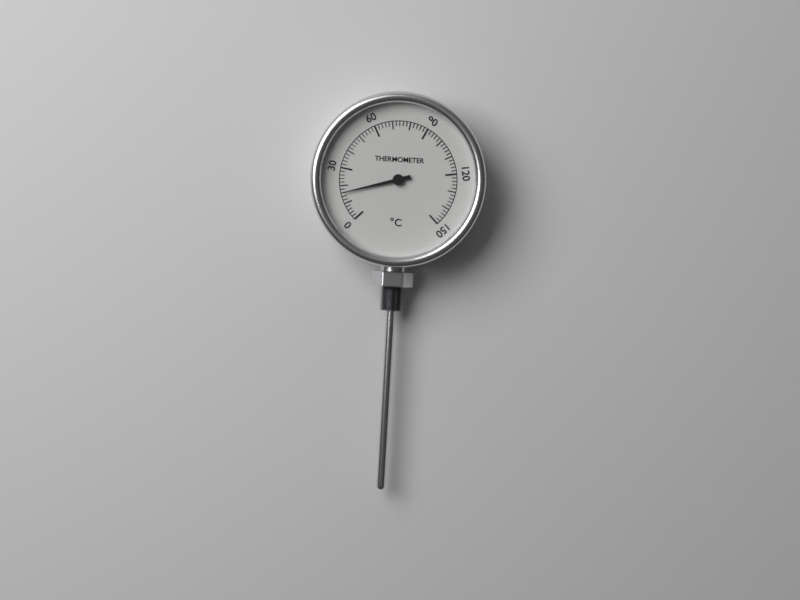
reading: 16 °C
